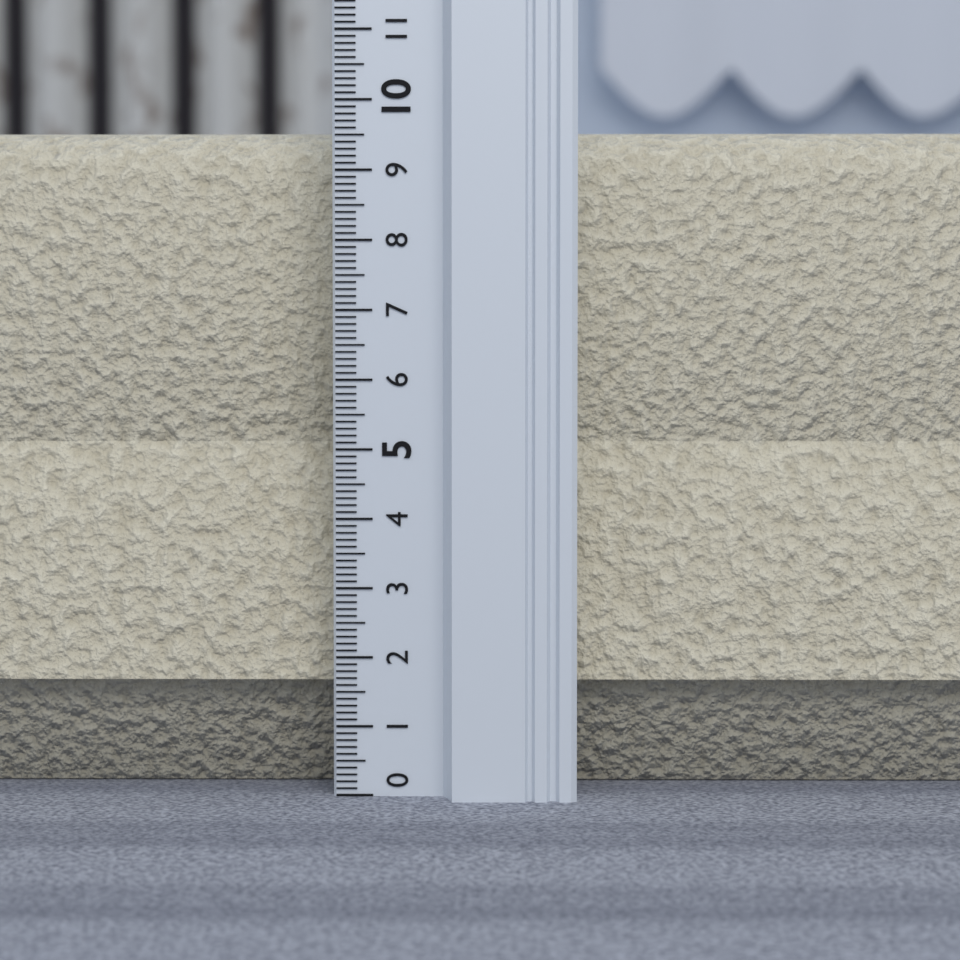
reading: 9.7 (no unit)
